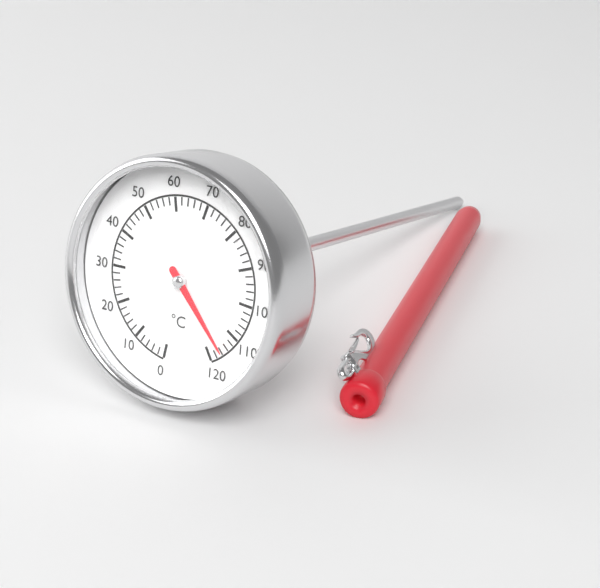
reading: 116 °C
